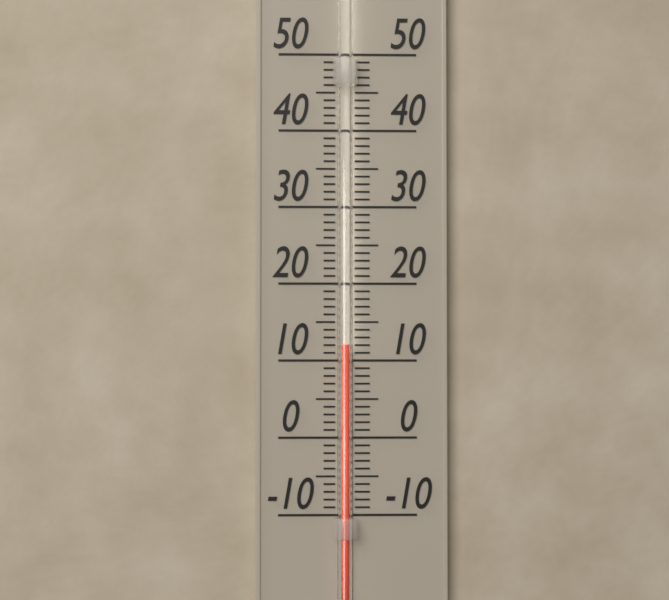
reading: 12 (no unit)
